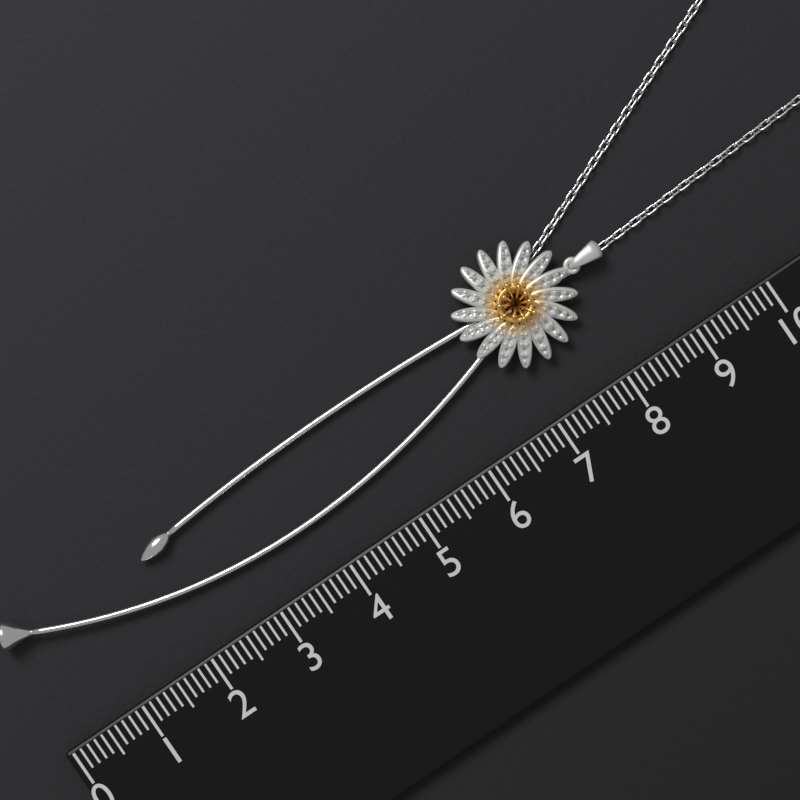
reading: 8.6 (no unit)
